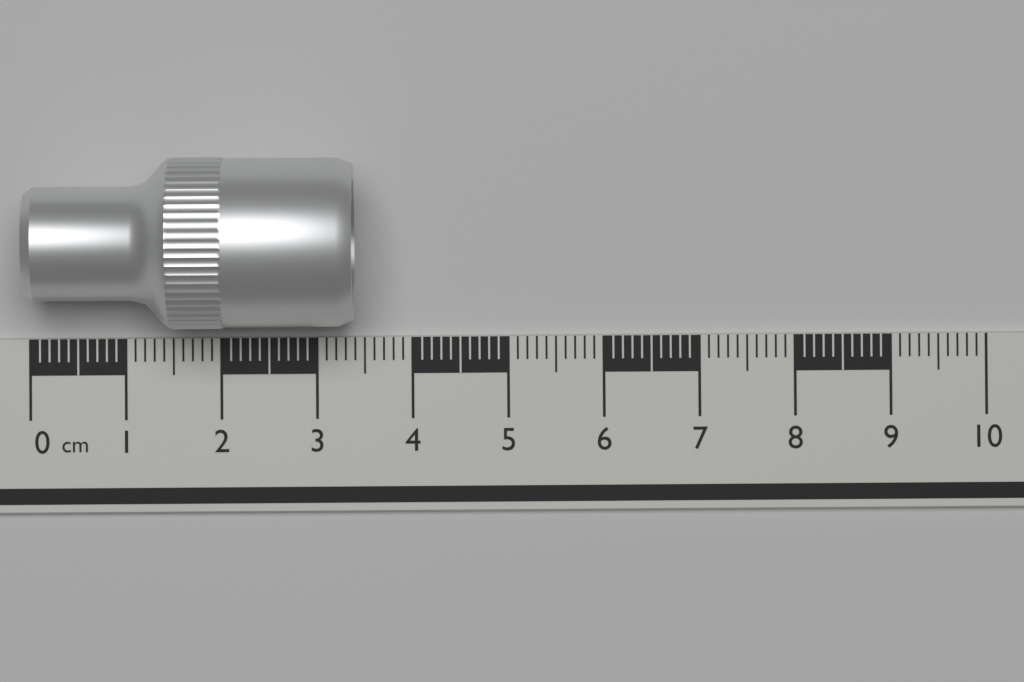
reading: 3.4 cm
